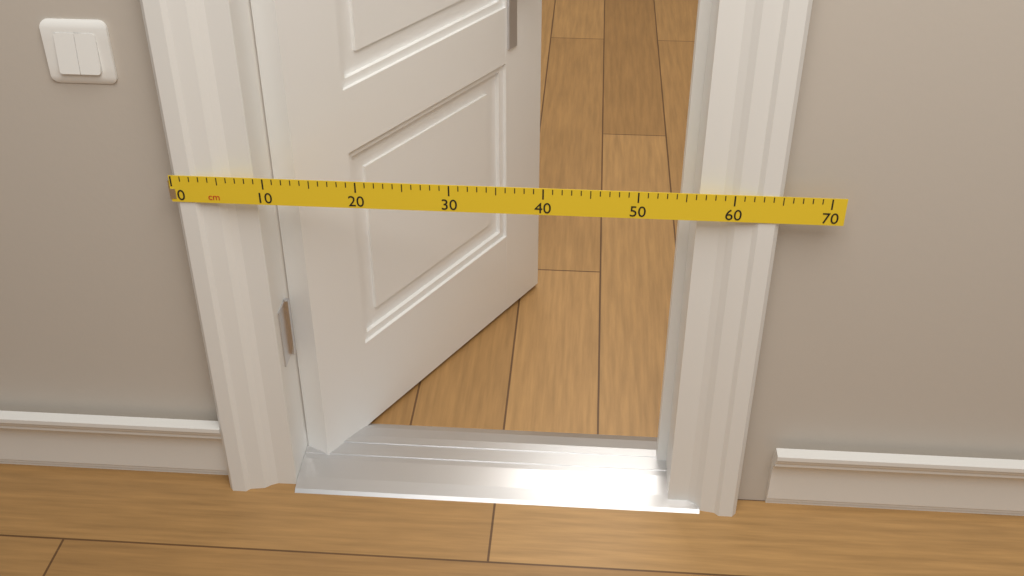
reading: 65 cm
